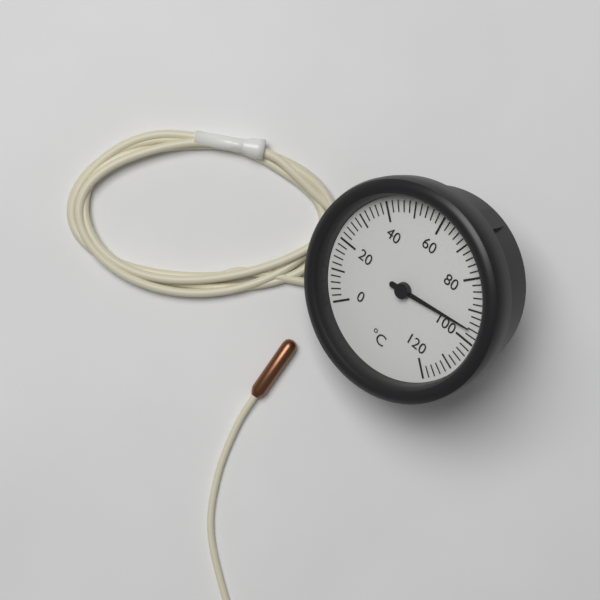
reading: 96 °C
